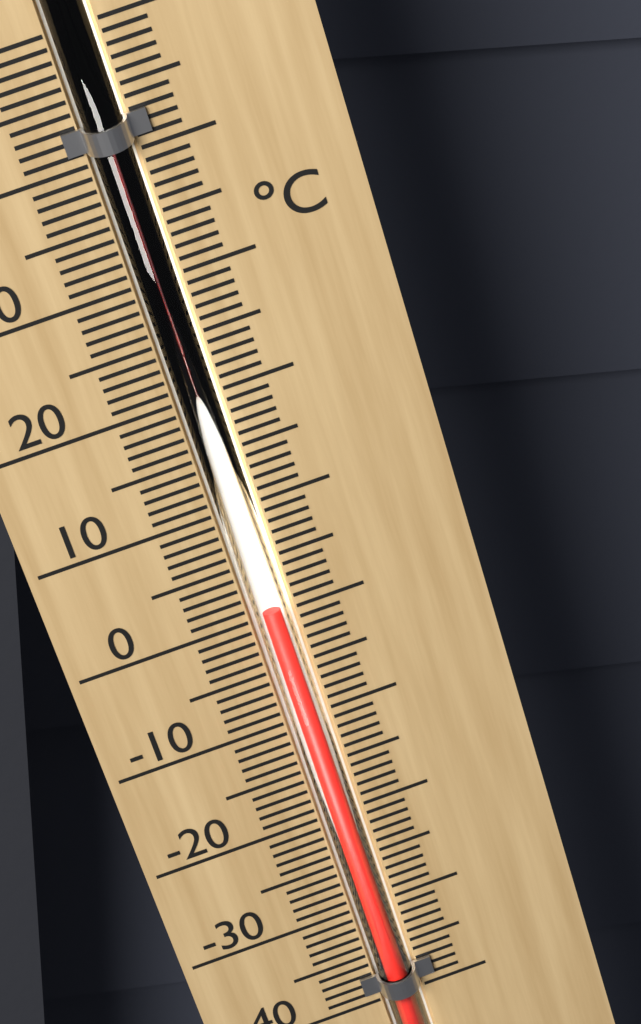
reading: 1 °C
